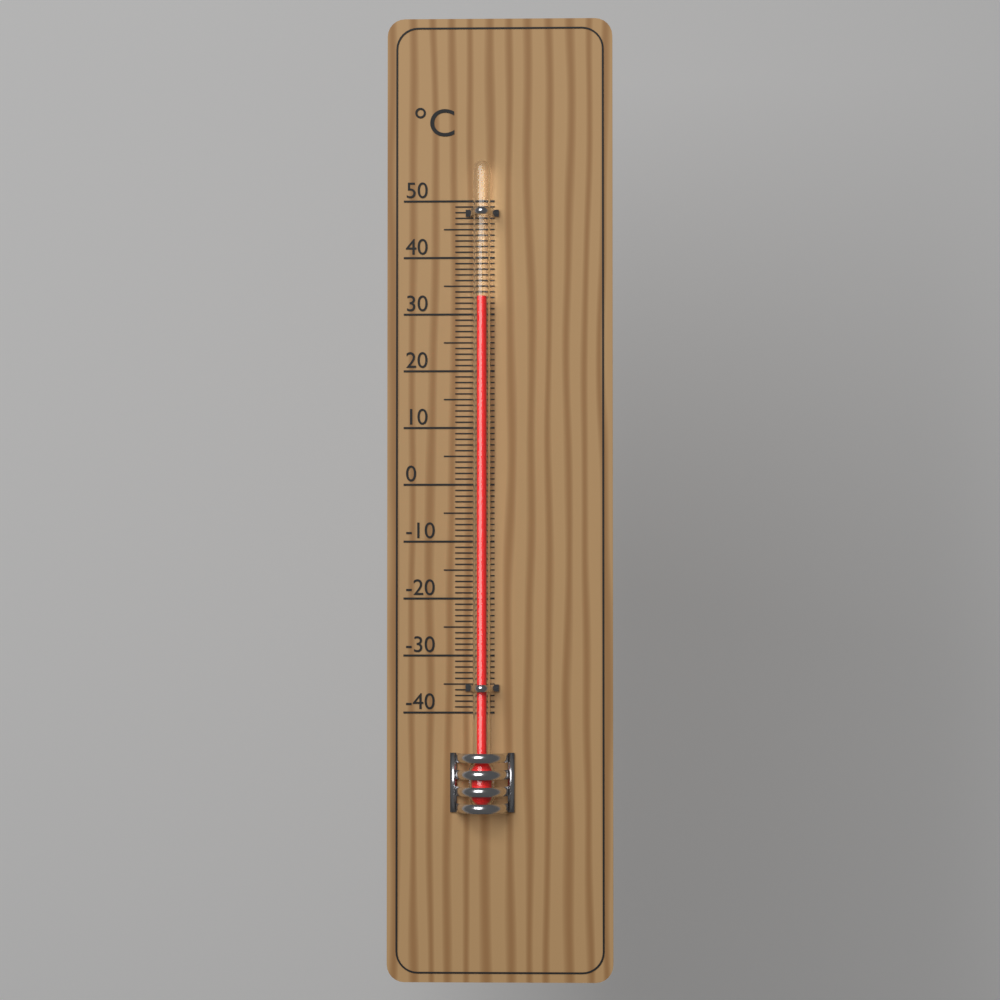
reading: 33 °C
